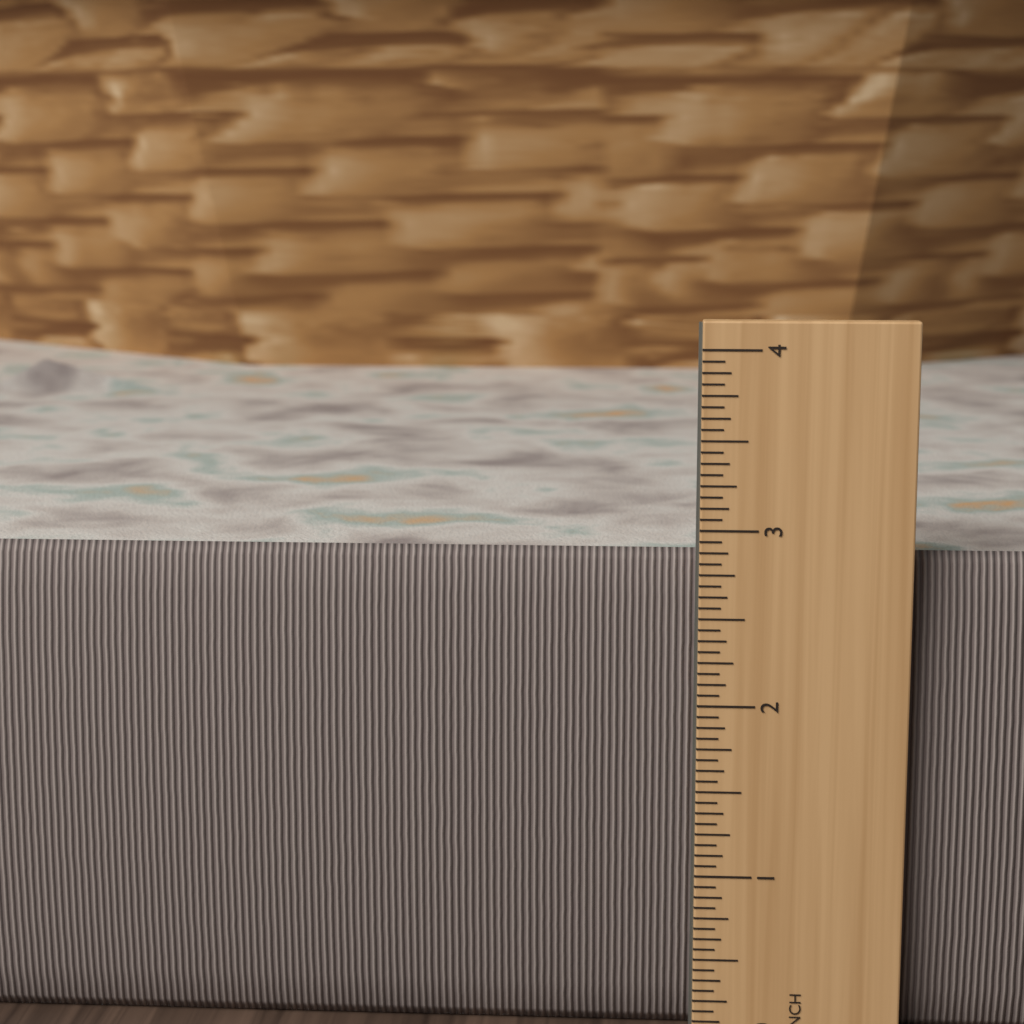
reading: 3.0625 inch
